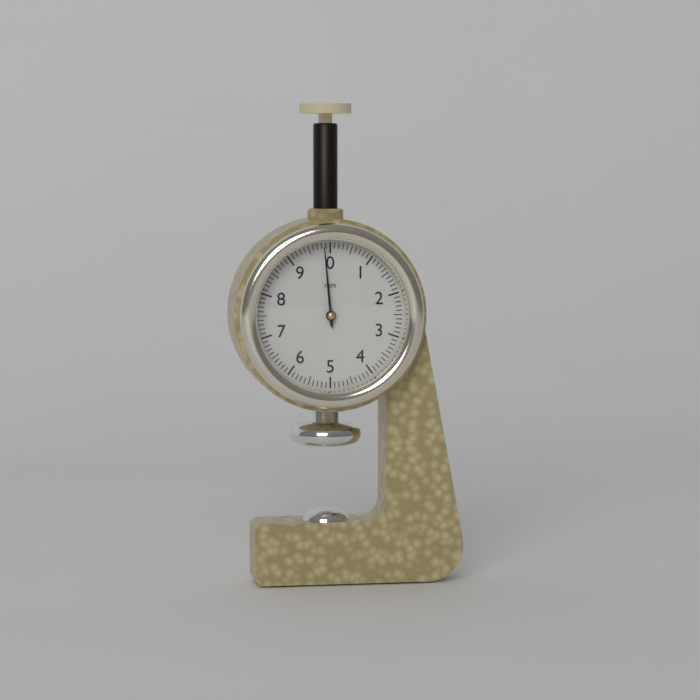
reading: 9.85 mm
